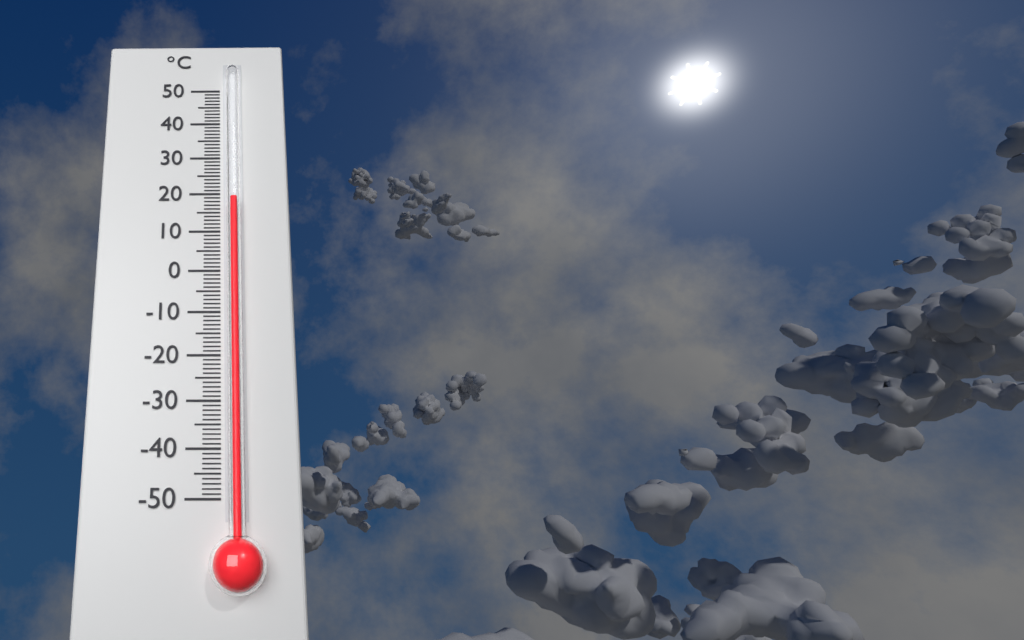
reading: 18 °C
